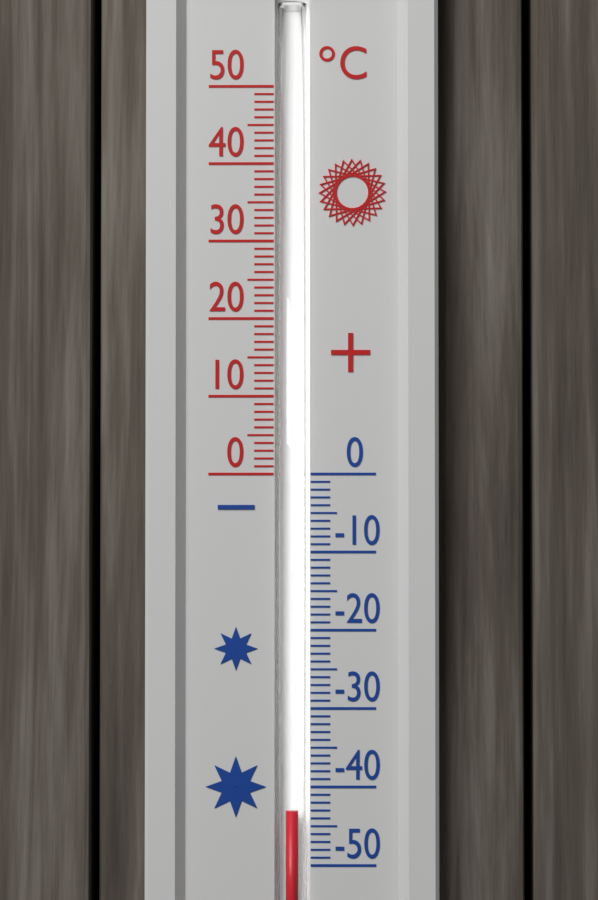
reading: -43 °C
